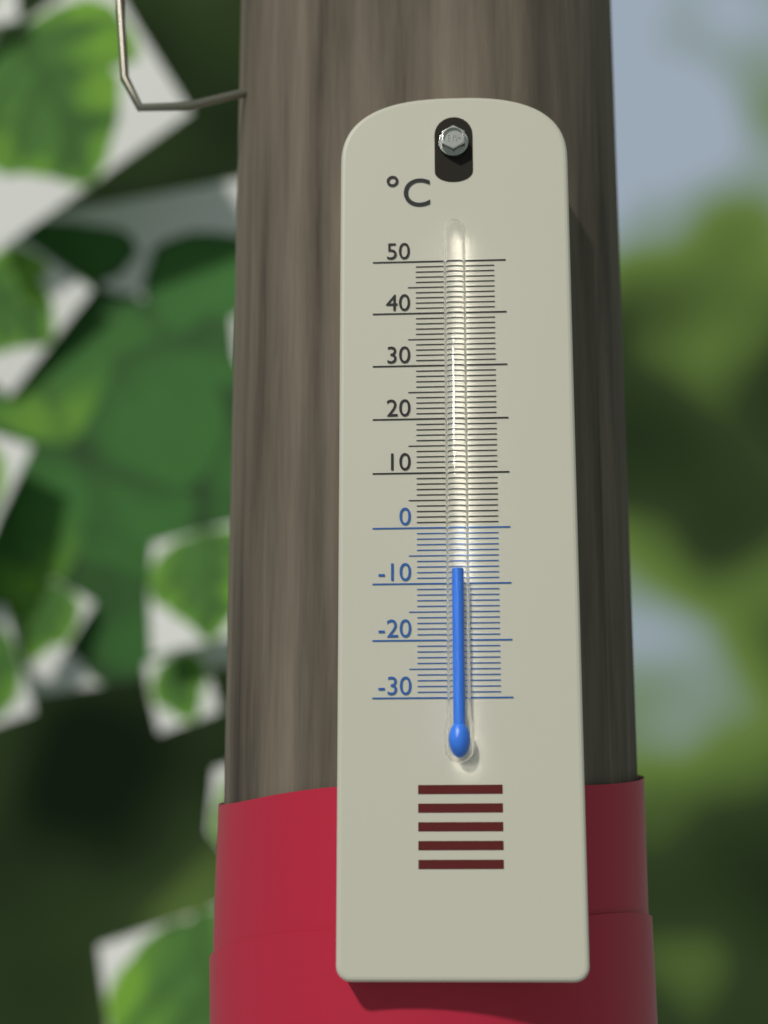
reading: -8 °C
